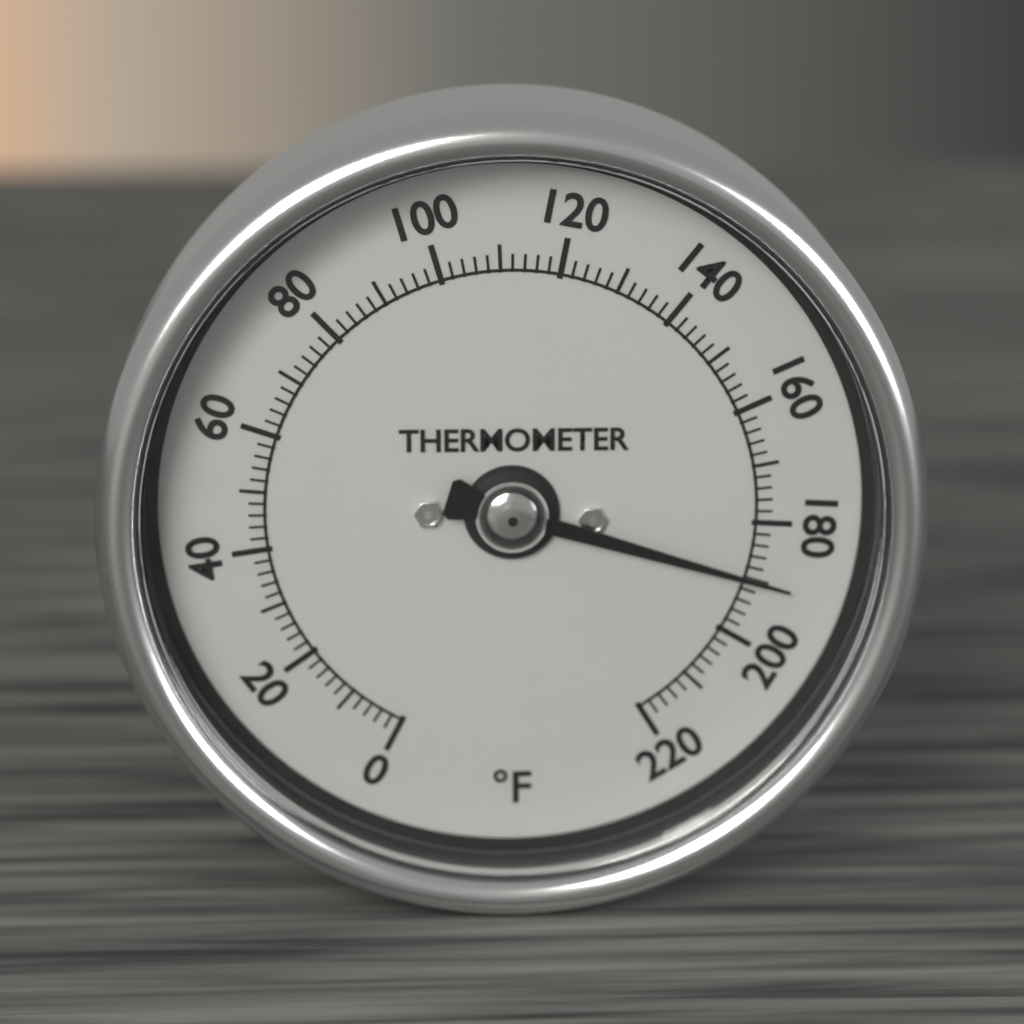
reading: 190 °F
